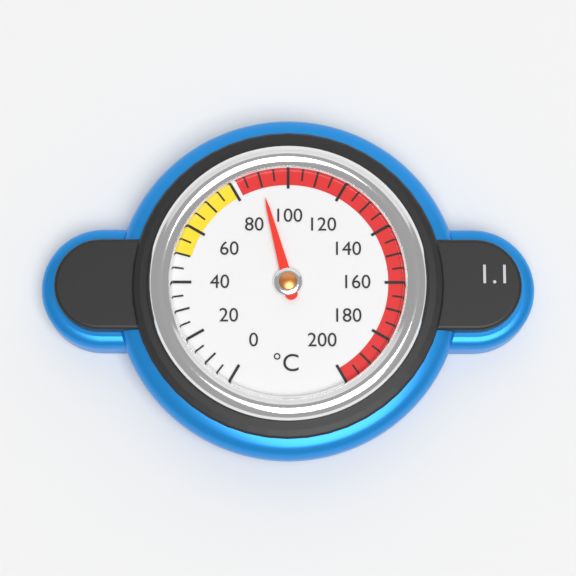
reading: 90 °C
